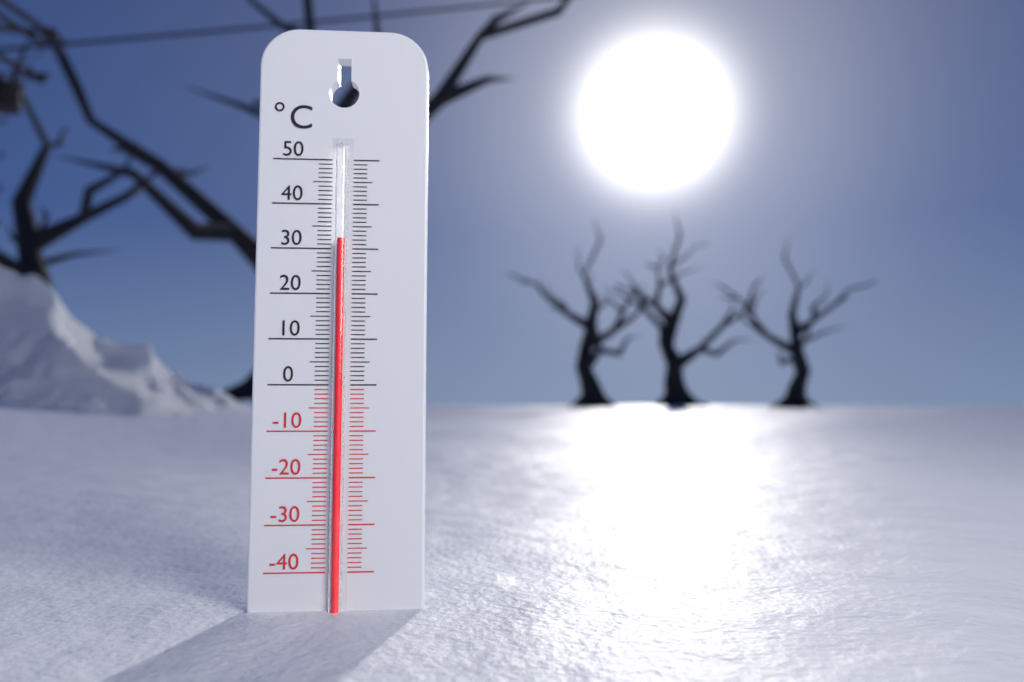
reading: 32 °C
